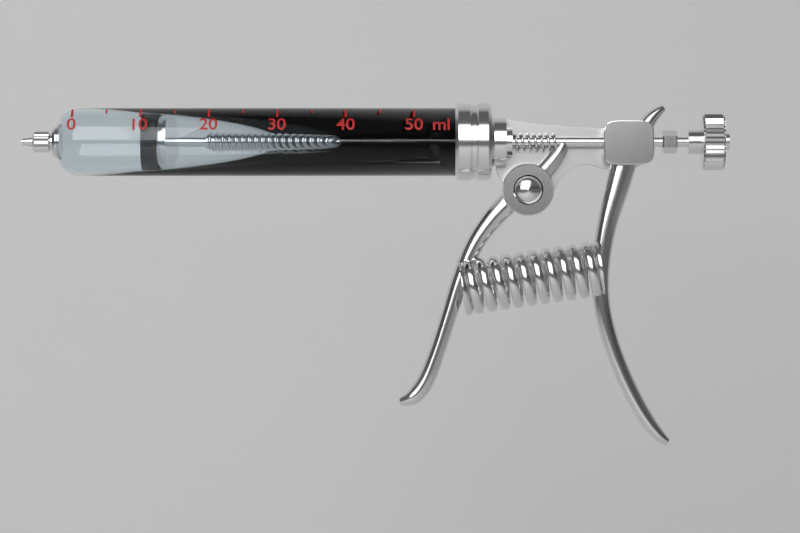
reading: 10 ml
